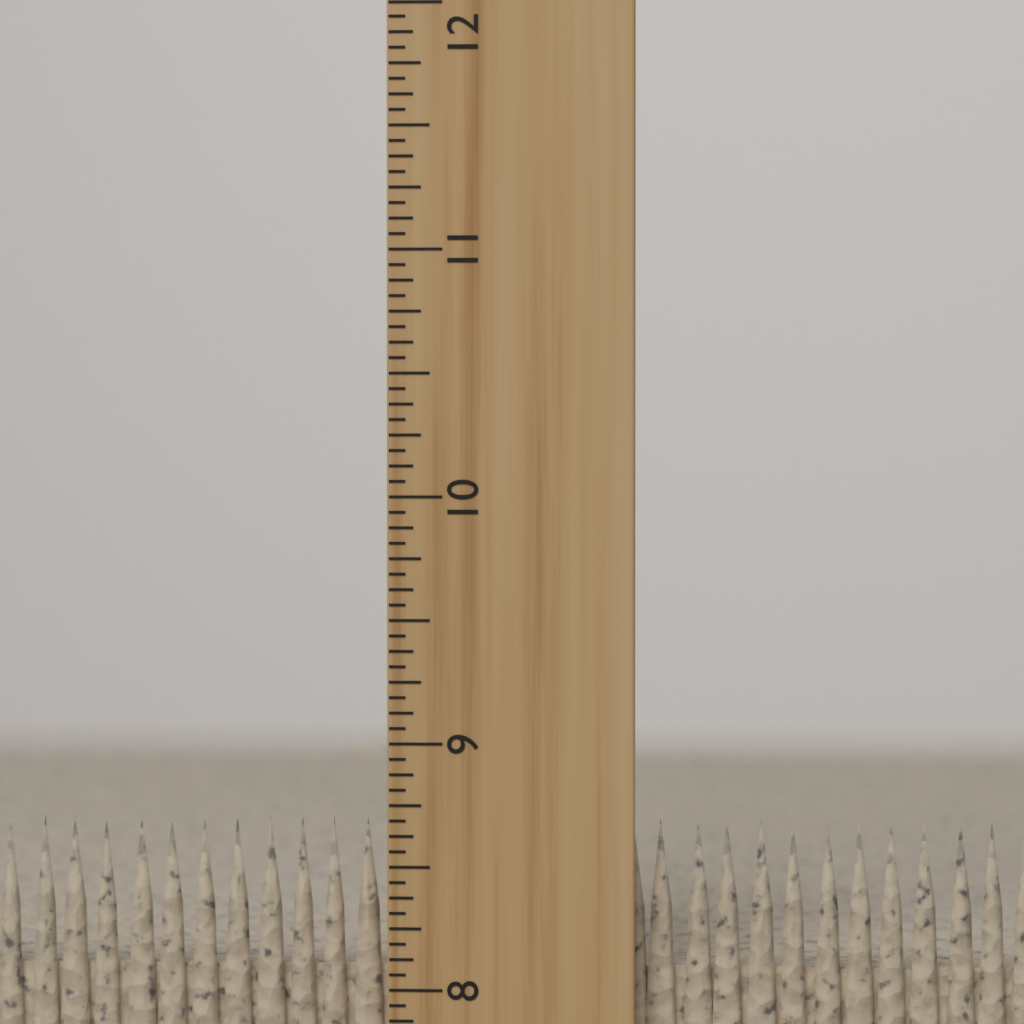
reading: 8.6875 inch
